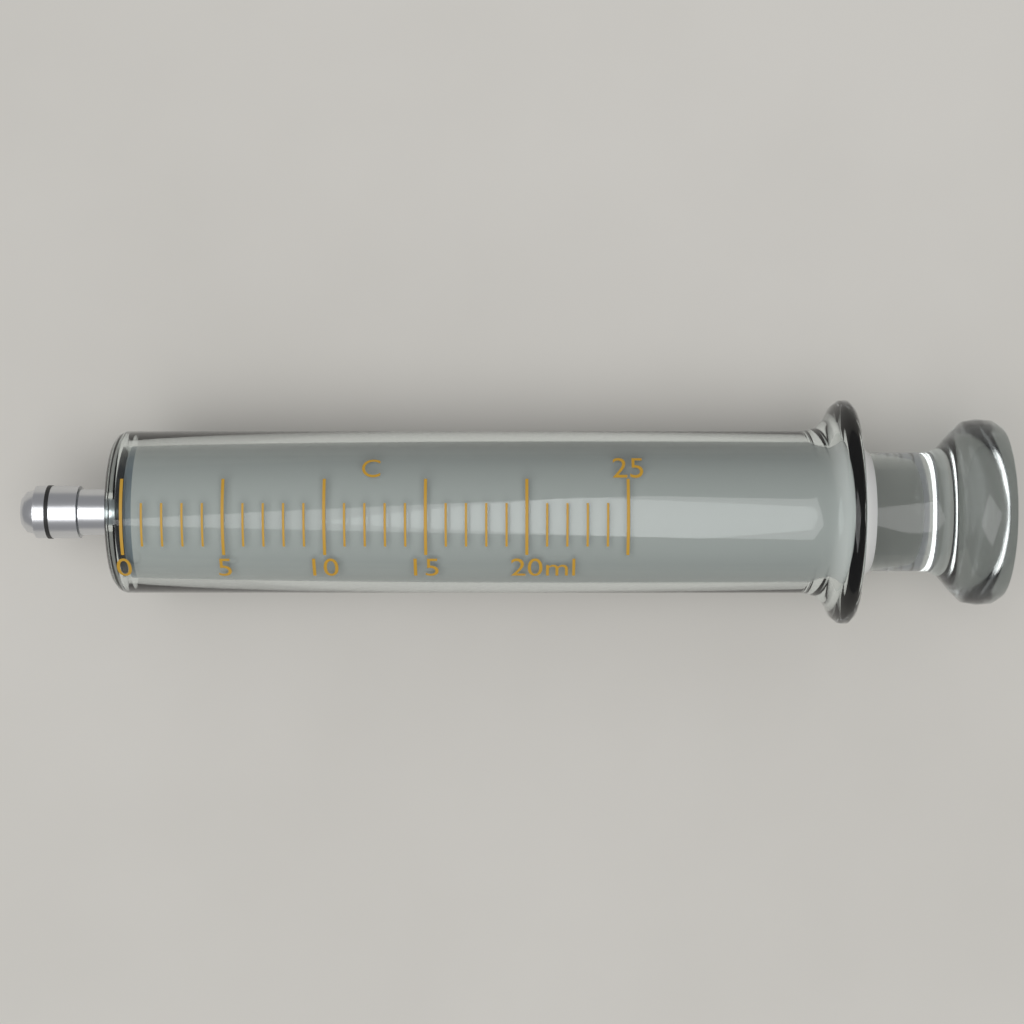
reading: 0 ml
